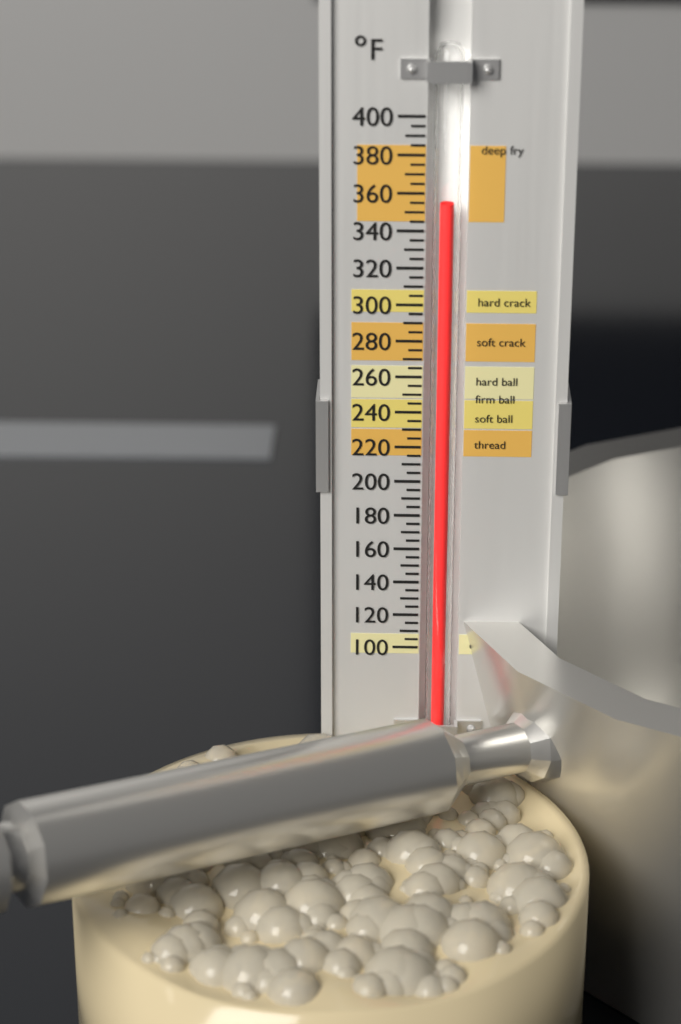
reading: 355 °F
